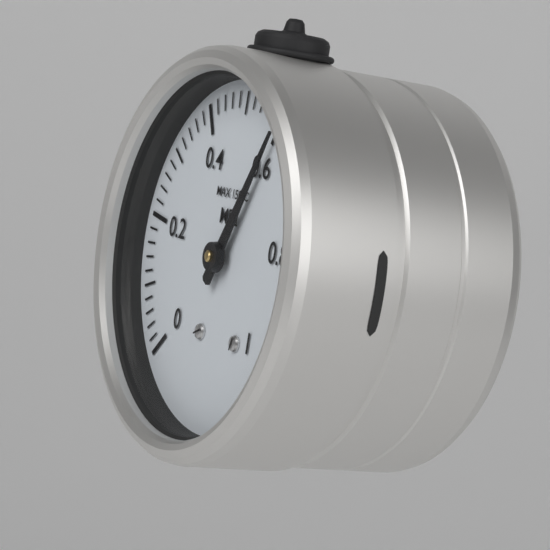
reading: 0.60 MPa
